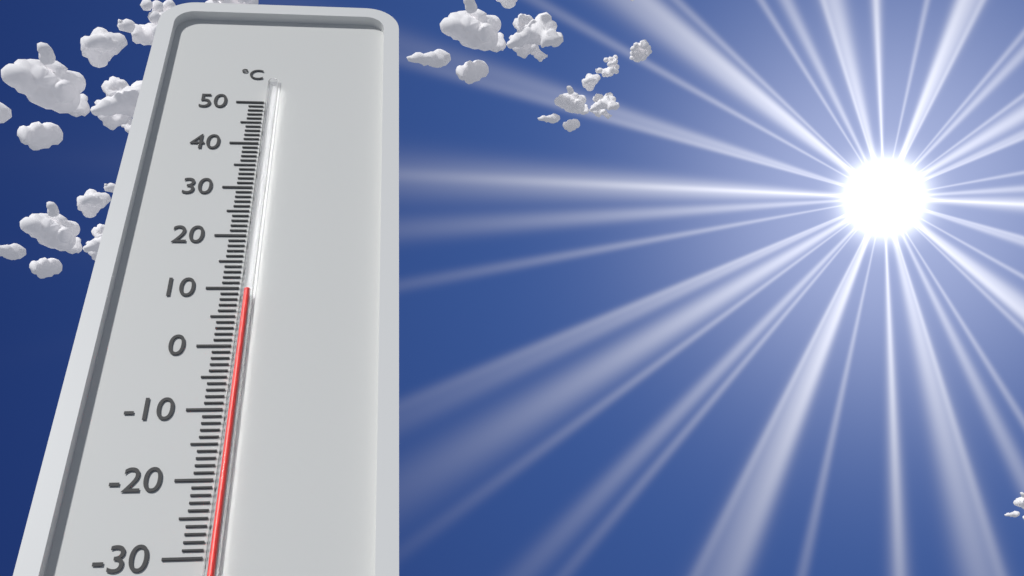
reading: 9 °C
